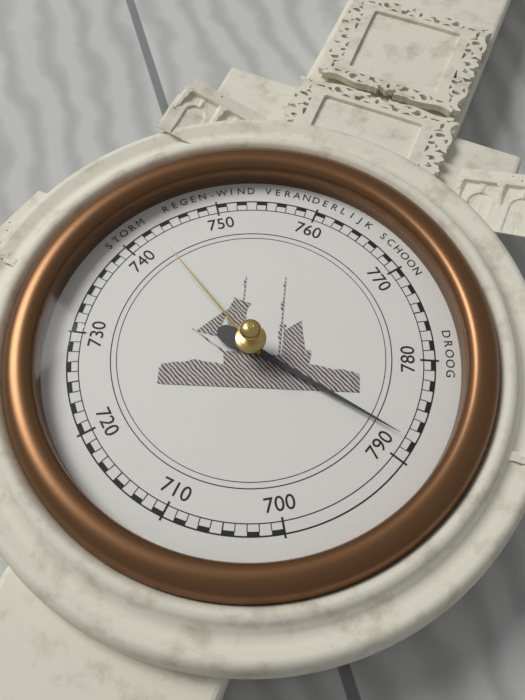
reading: 788 mmHg
